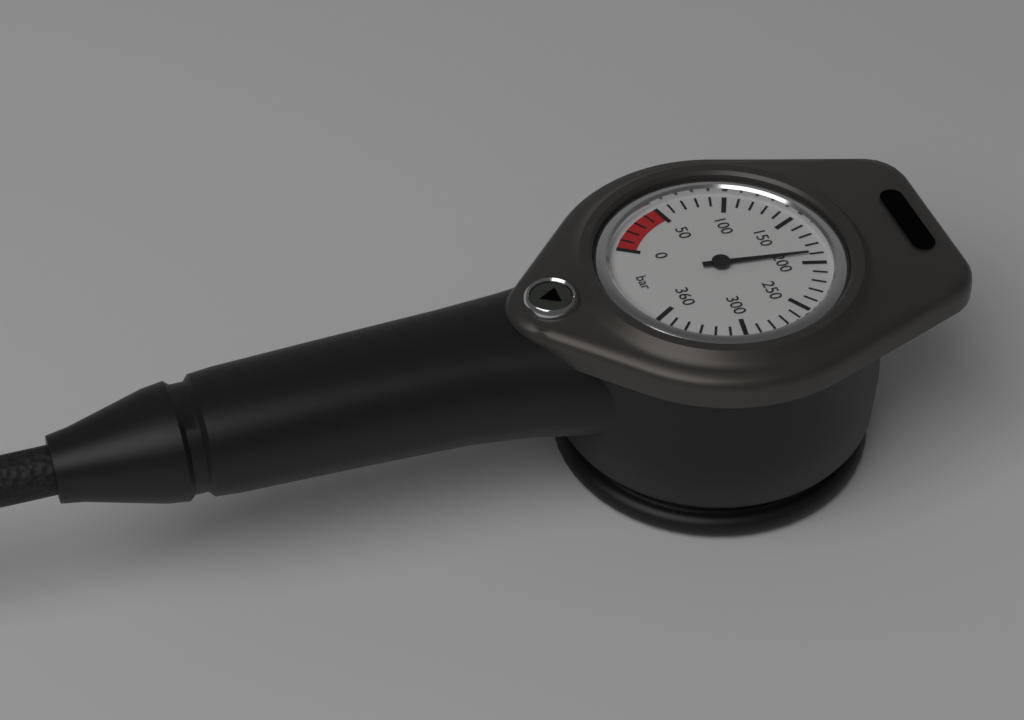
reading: 190 bar
